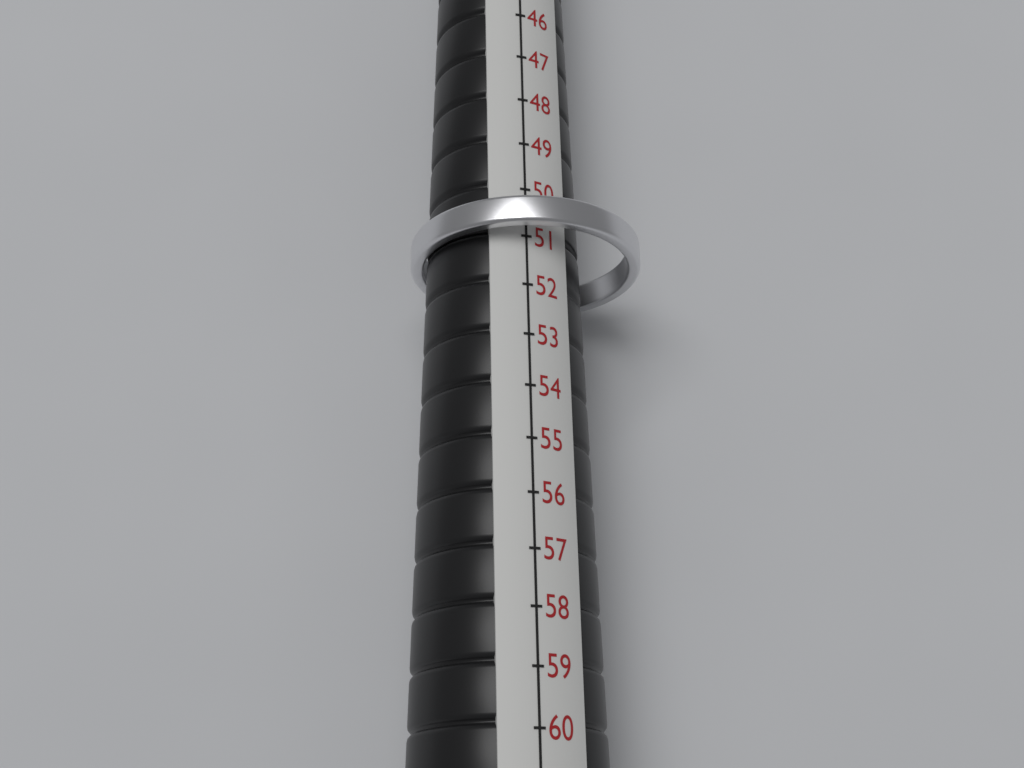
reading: 51 (no unit)
